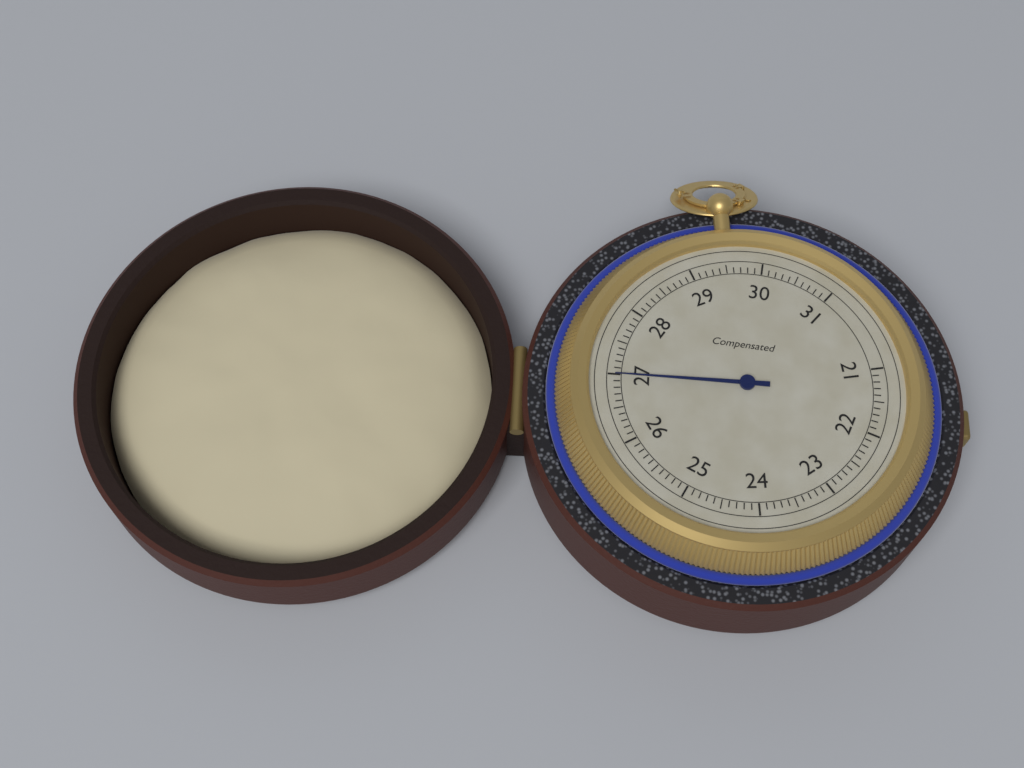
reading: 27.0 (no unit)
